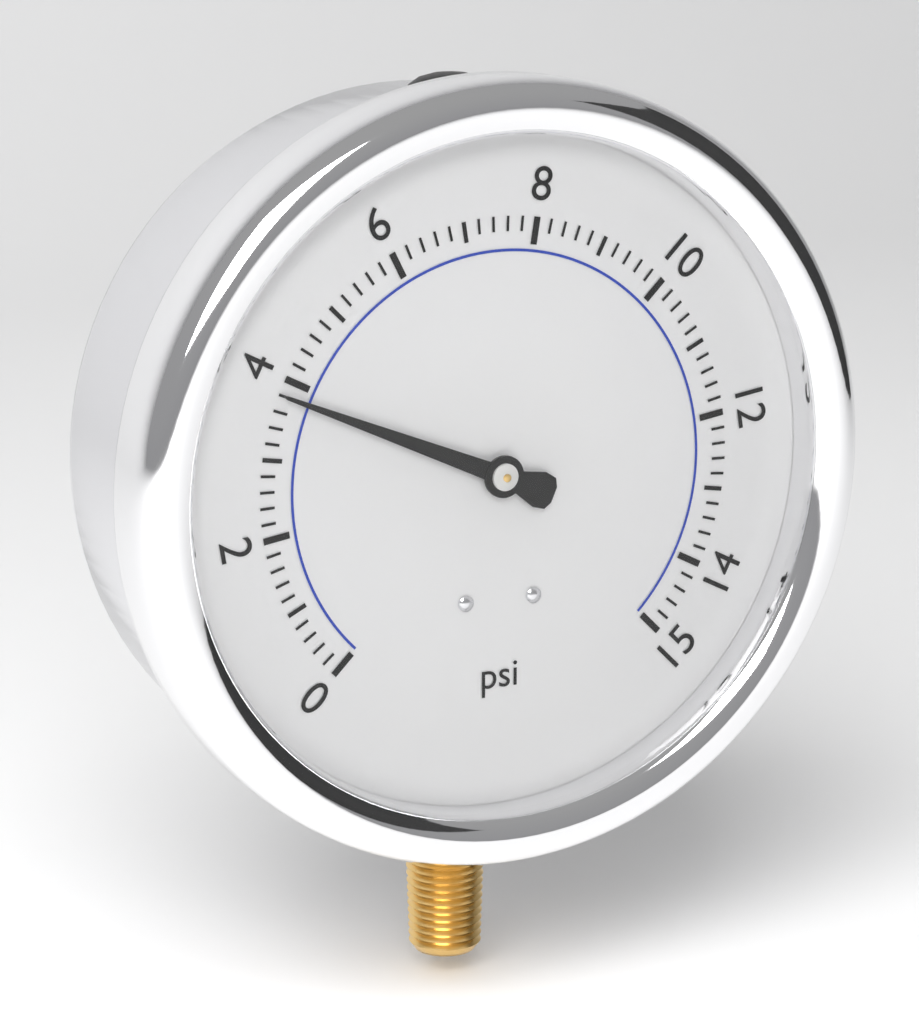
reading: 3.8 psi
